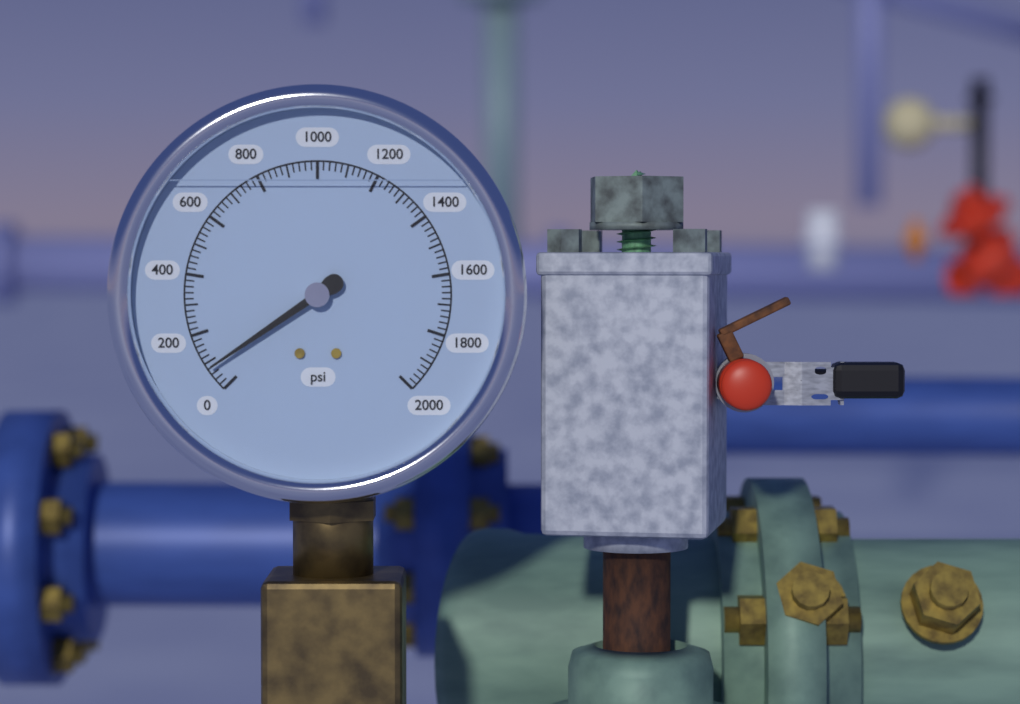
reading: 80 psi
